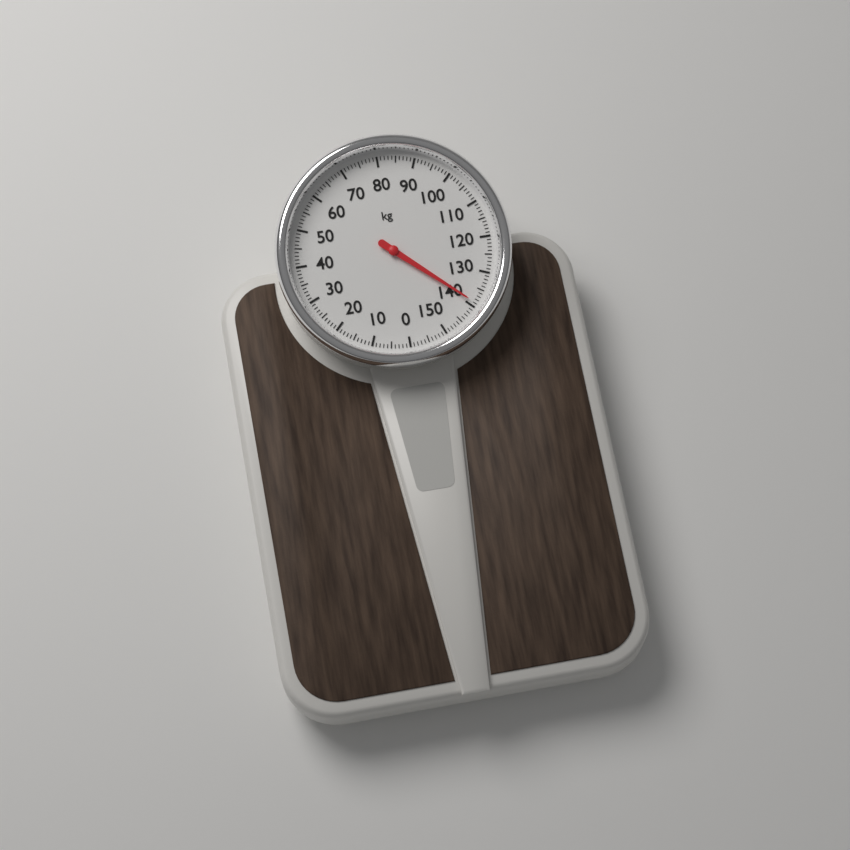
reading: 139 kg
